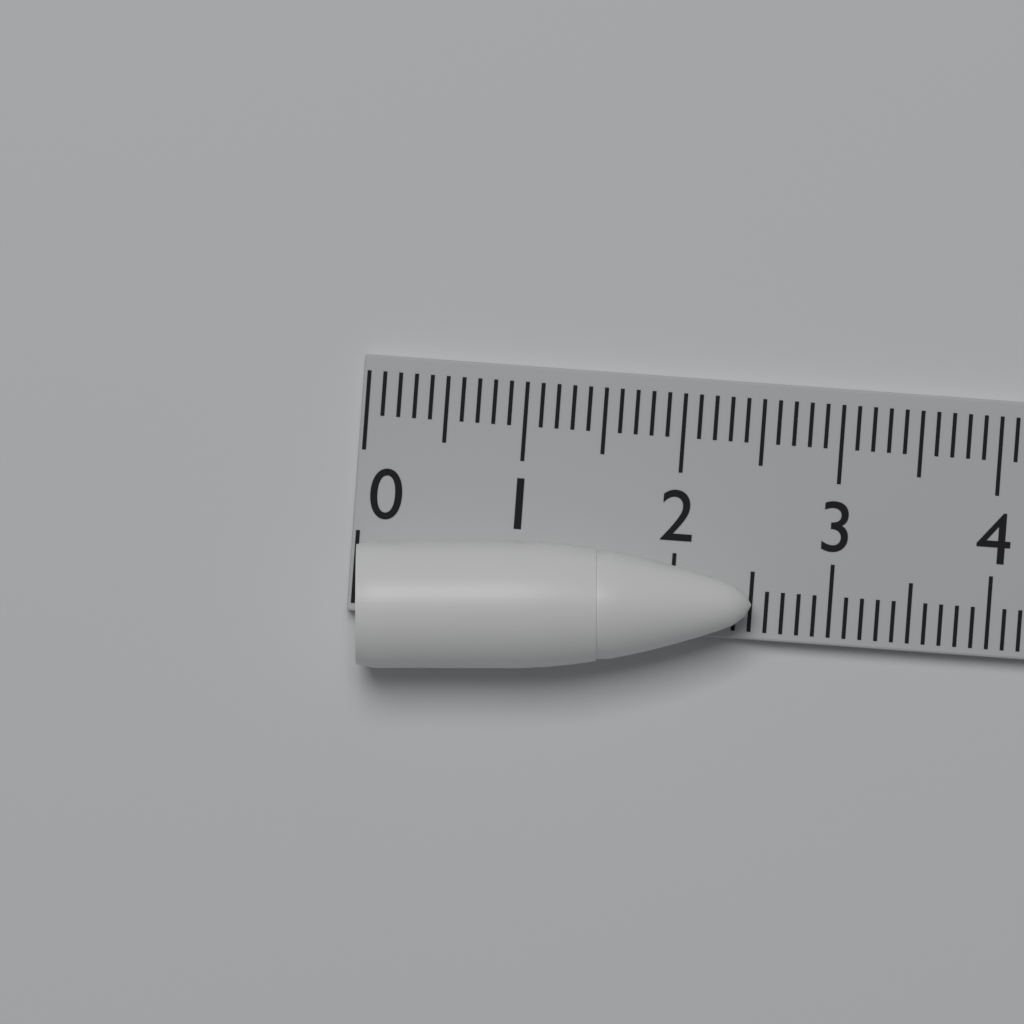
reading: 2.5 (no unit)
